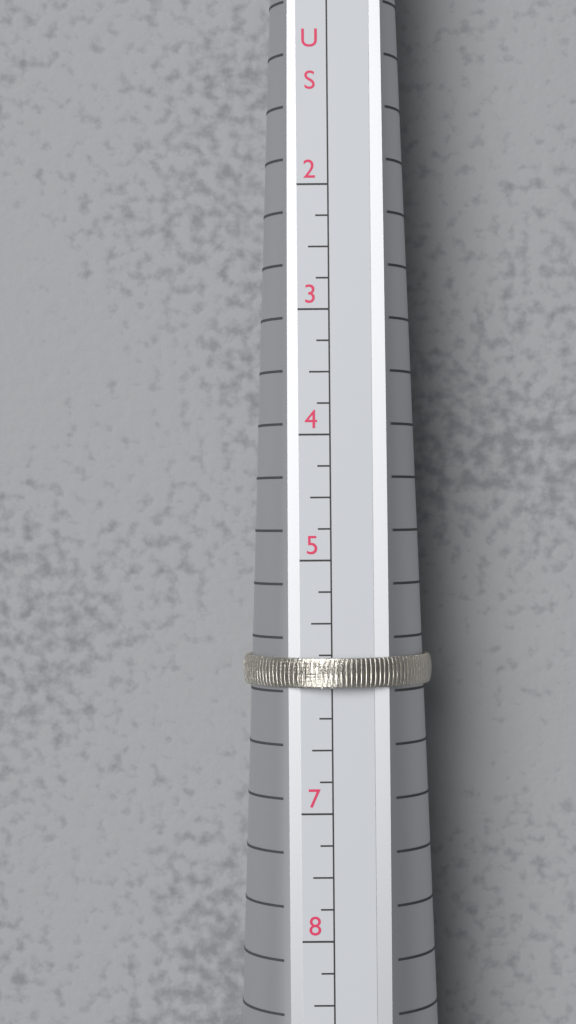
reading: 6.00 US
